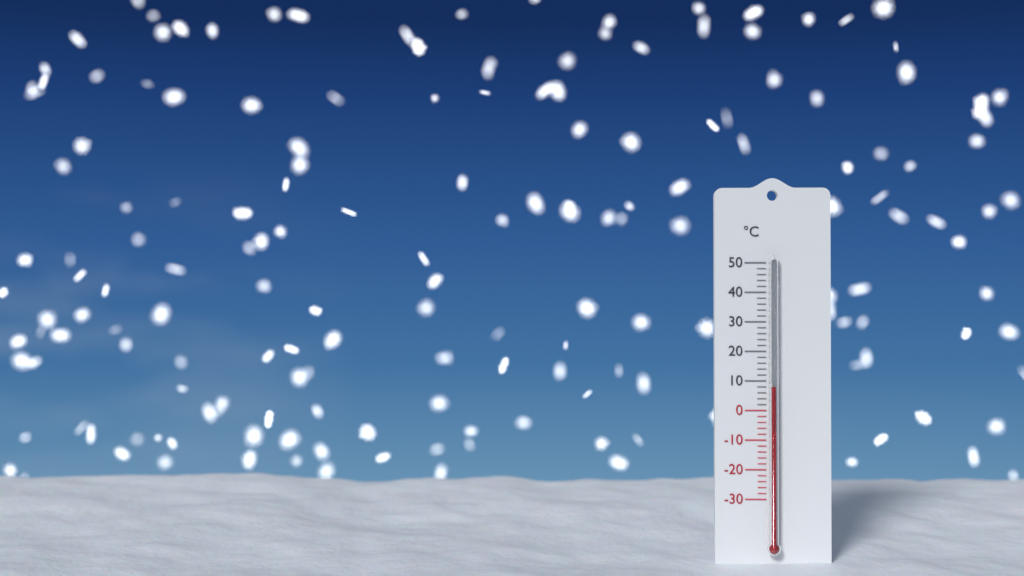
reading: 8 °C
